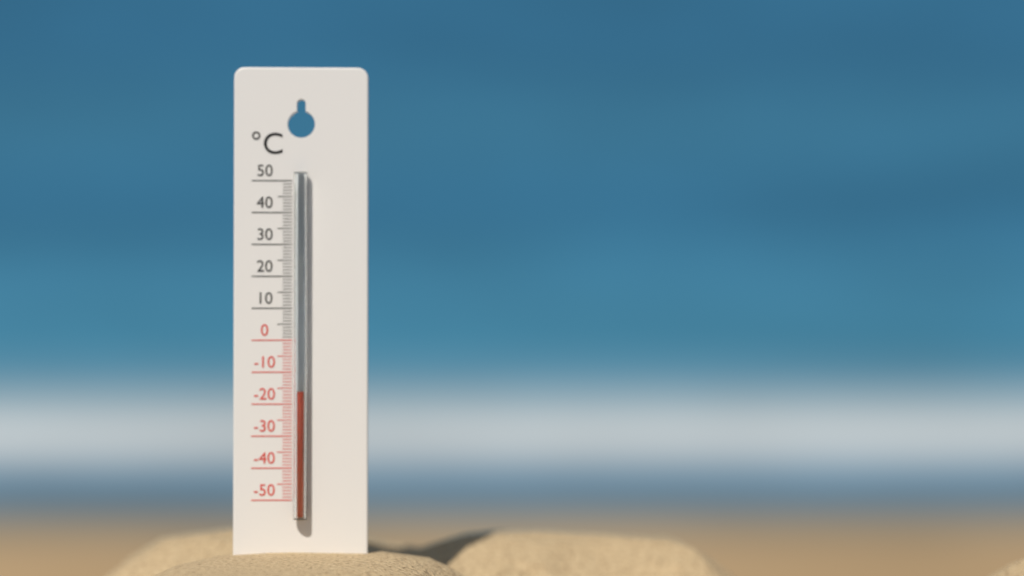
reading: -16 °C
